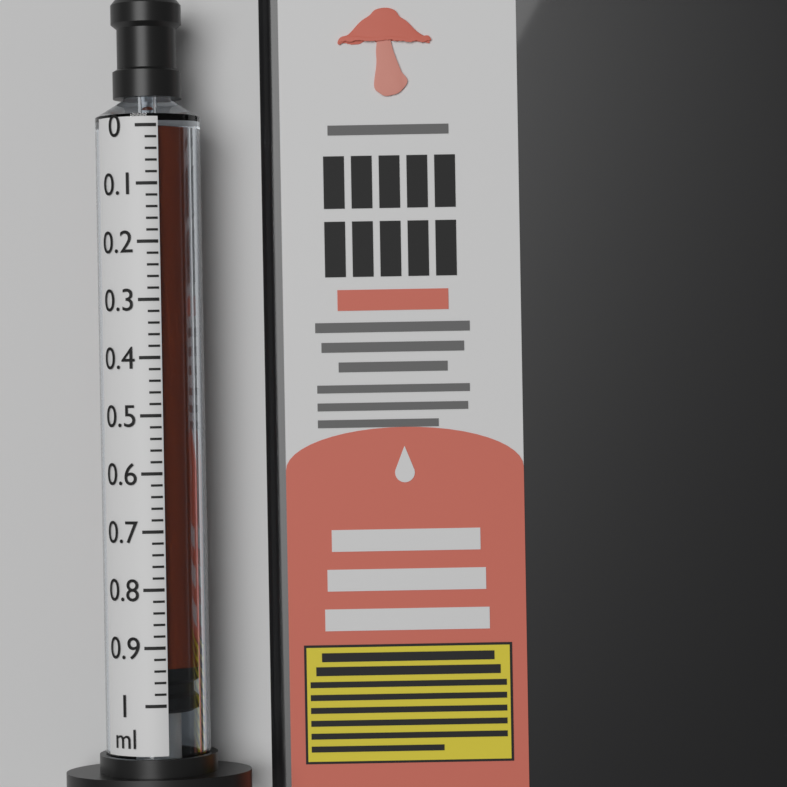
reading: 0.94 ml
